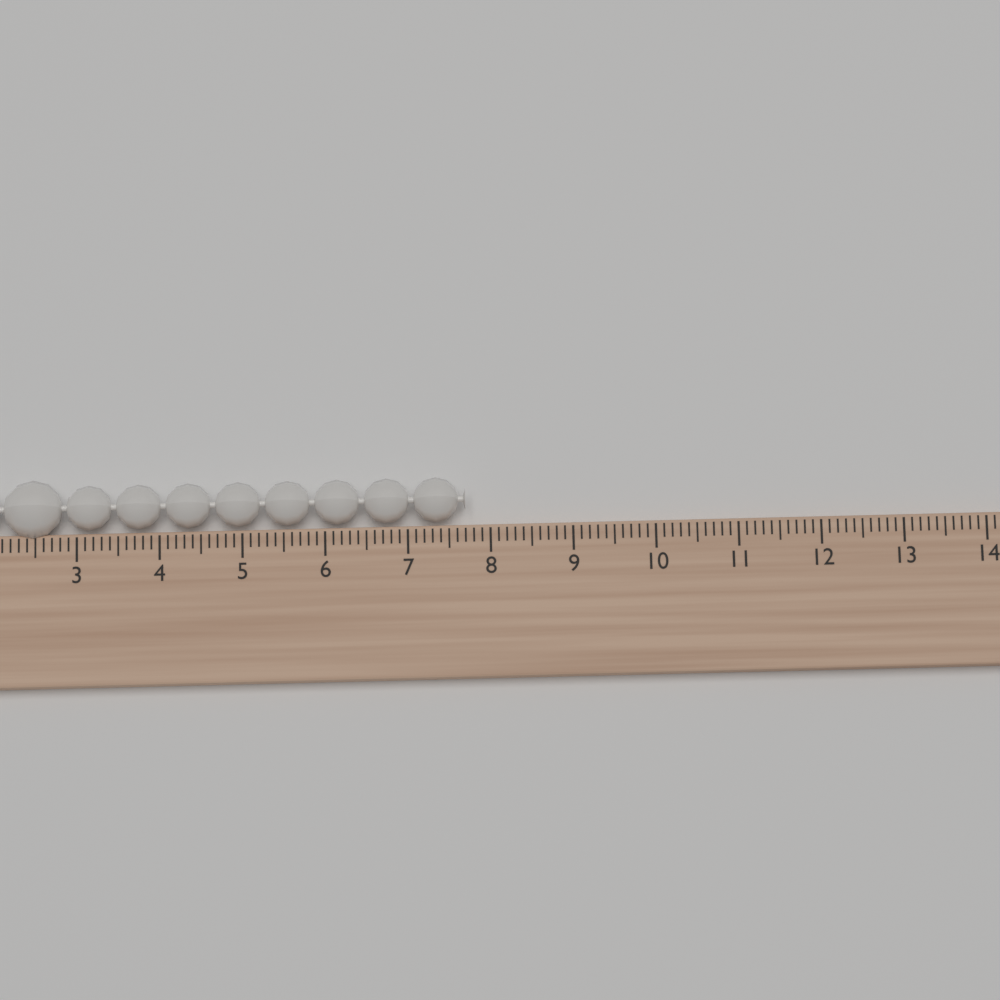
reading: 7.7 (no unit)
